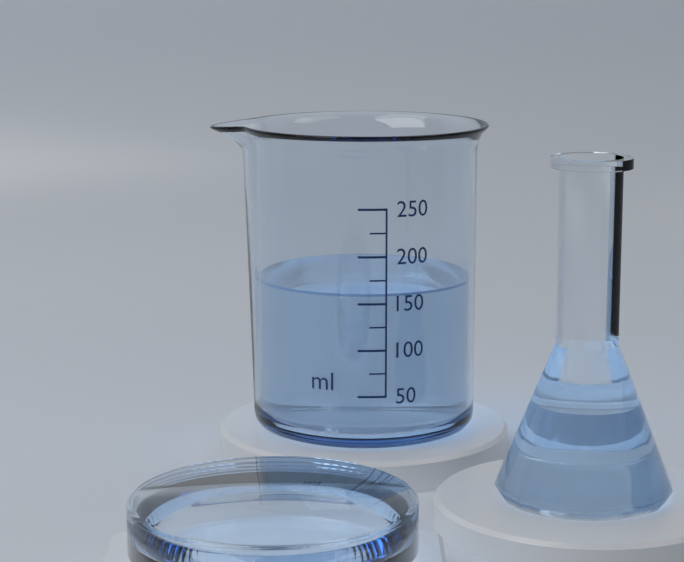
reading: 160 ml
